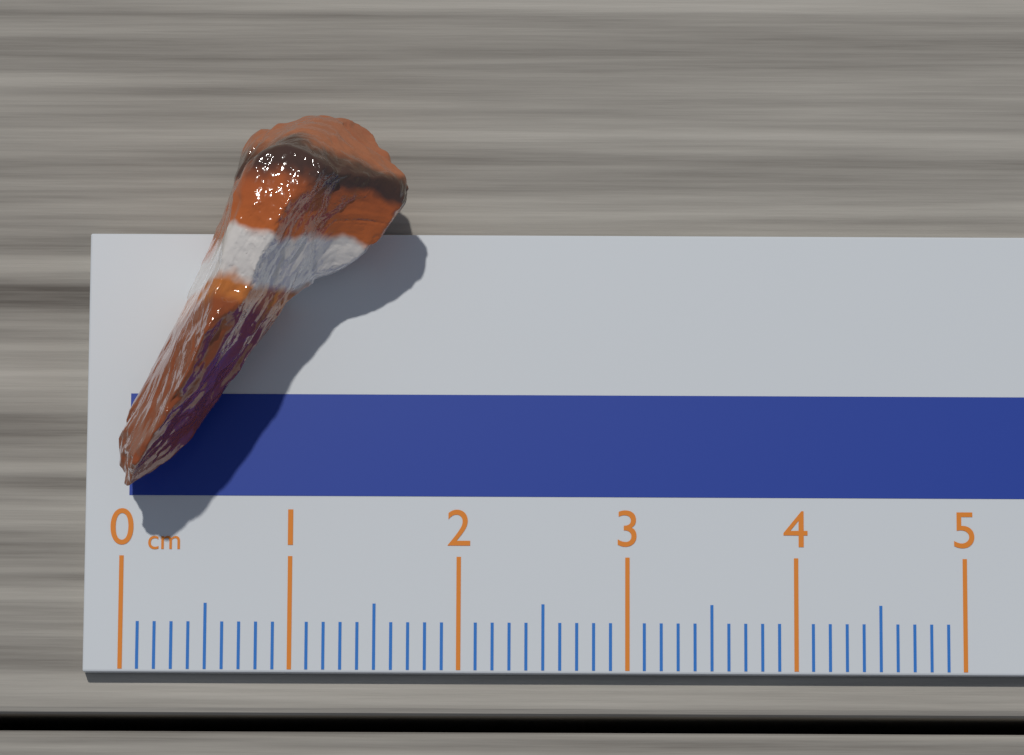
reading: 1.7 cm
